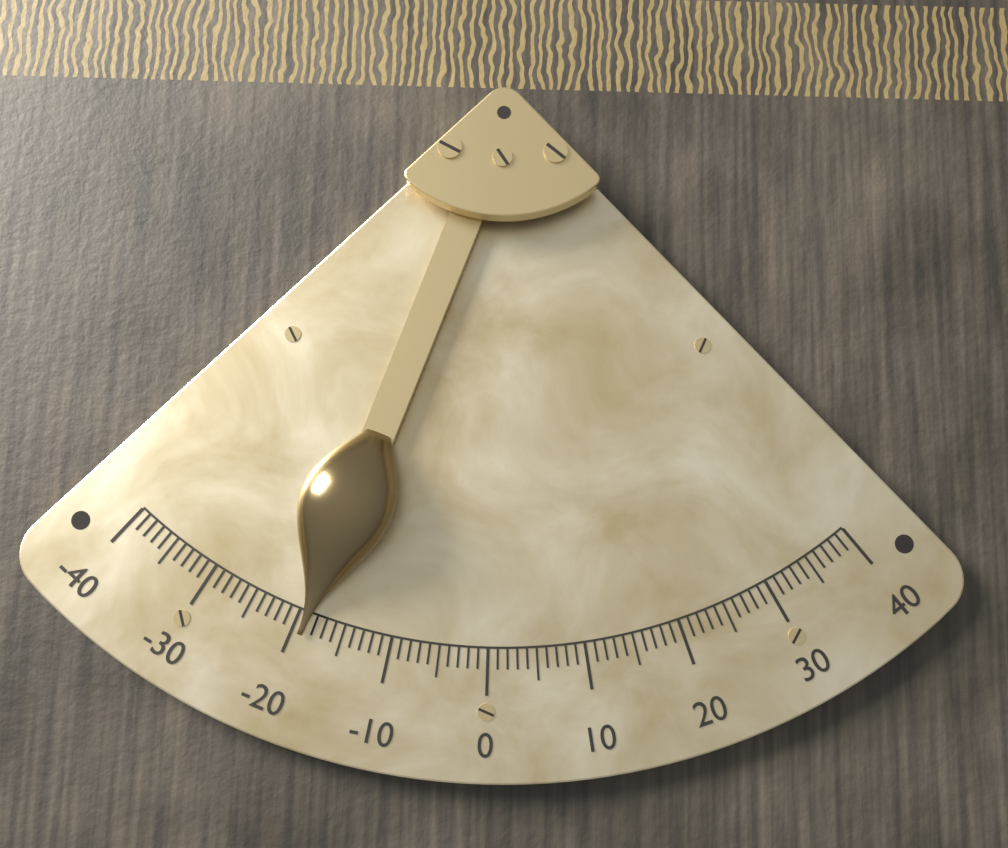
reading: -19 (no unit)
